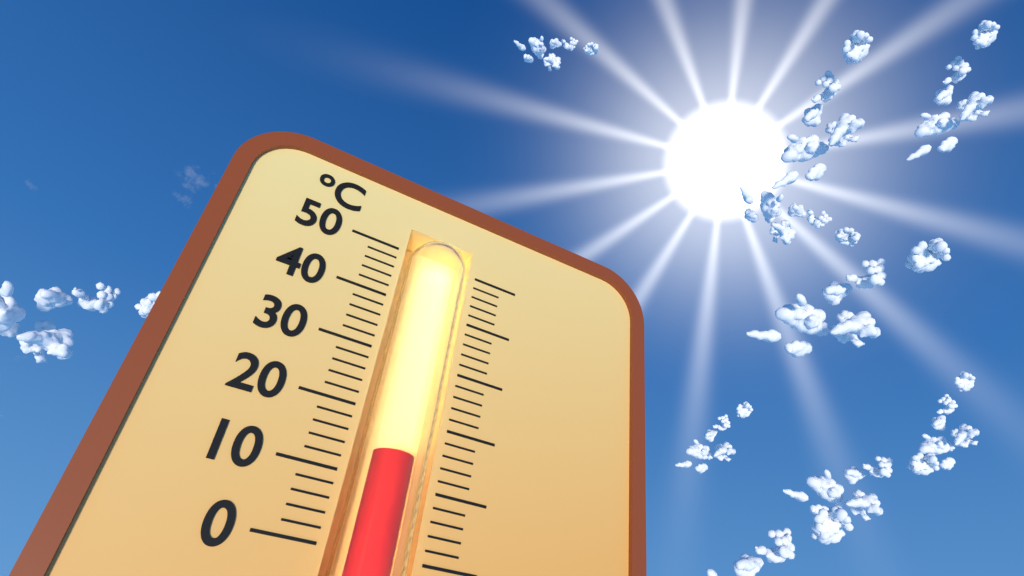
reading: 14 °C
